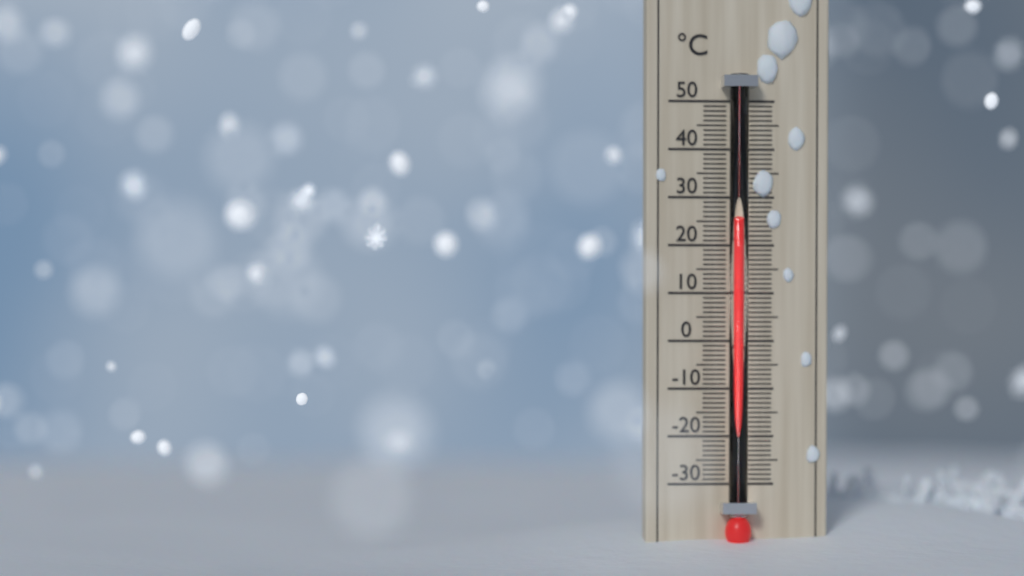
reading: 25 °C
